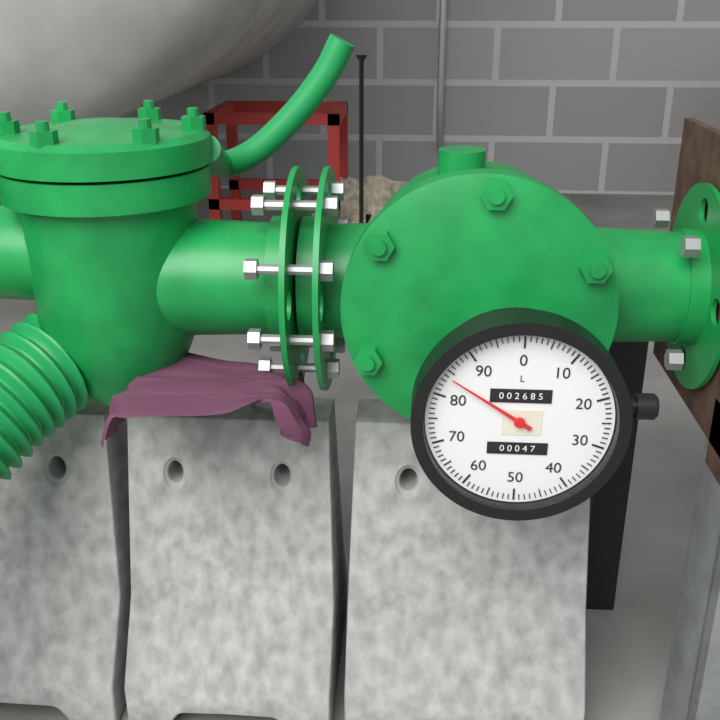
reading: 84 L
